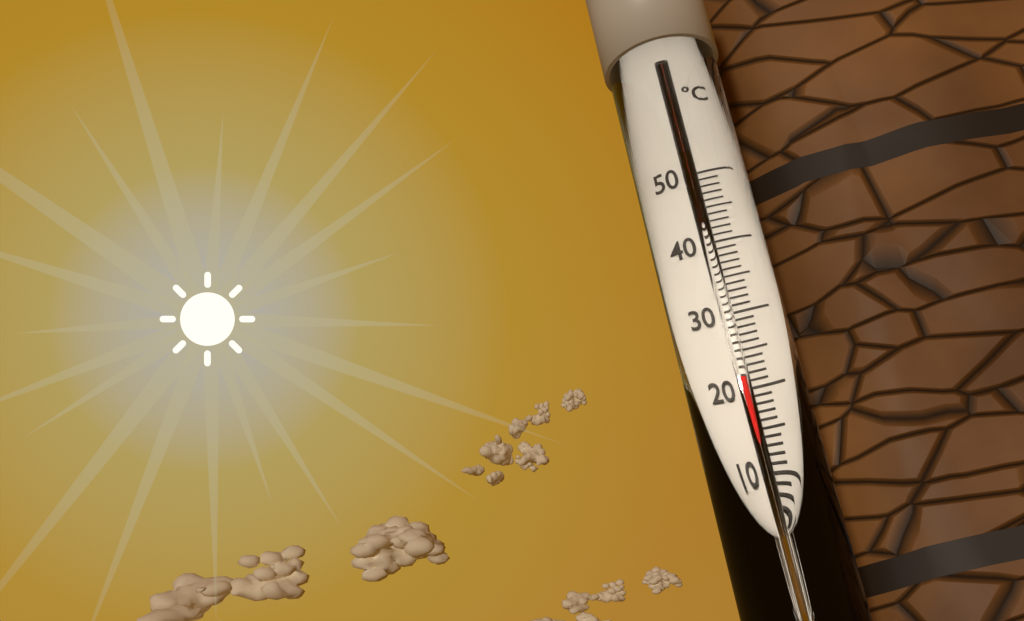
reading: 21 °C
